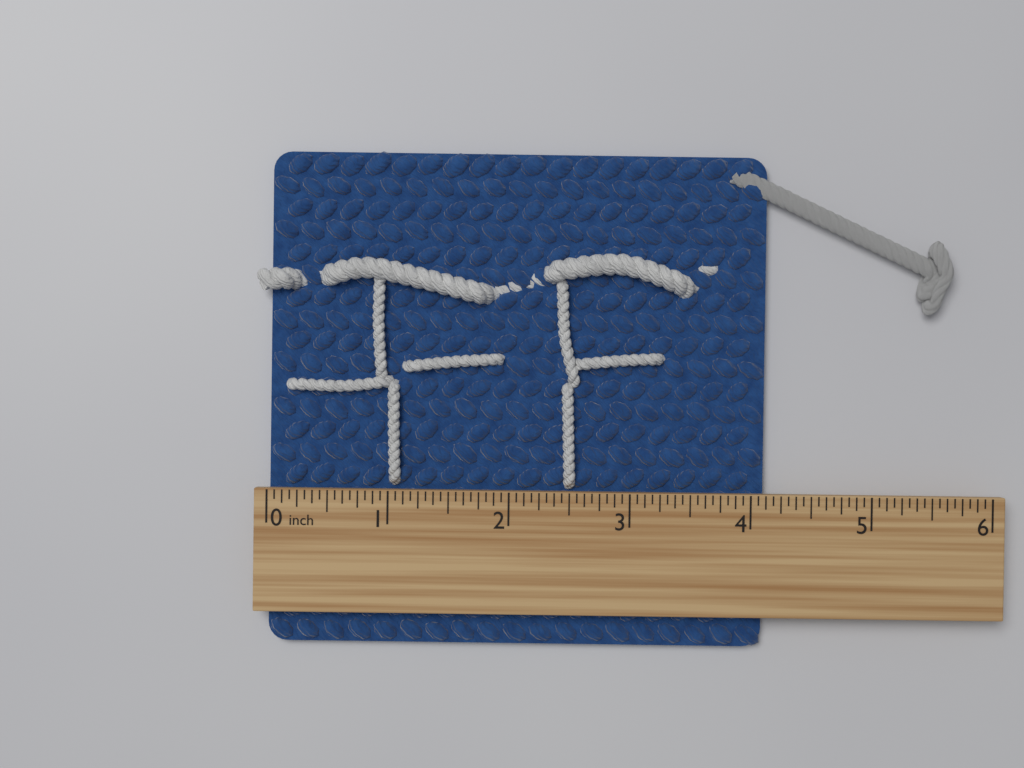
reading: 4.1250 inch
